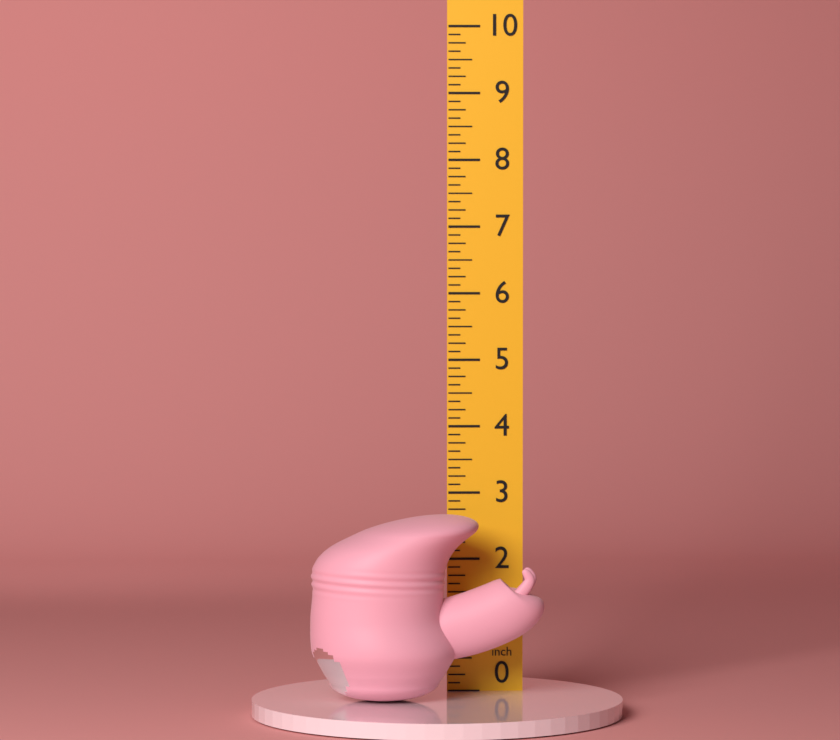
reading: 2.750 in
